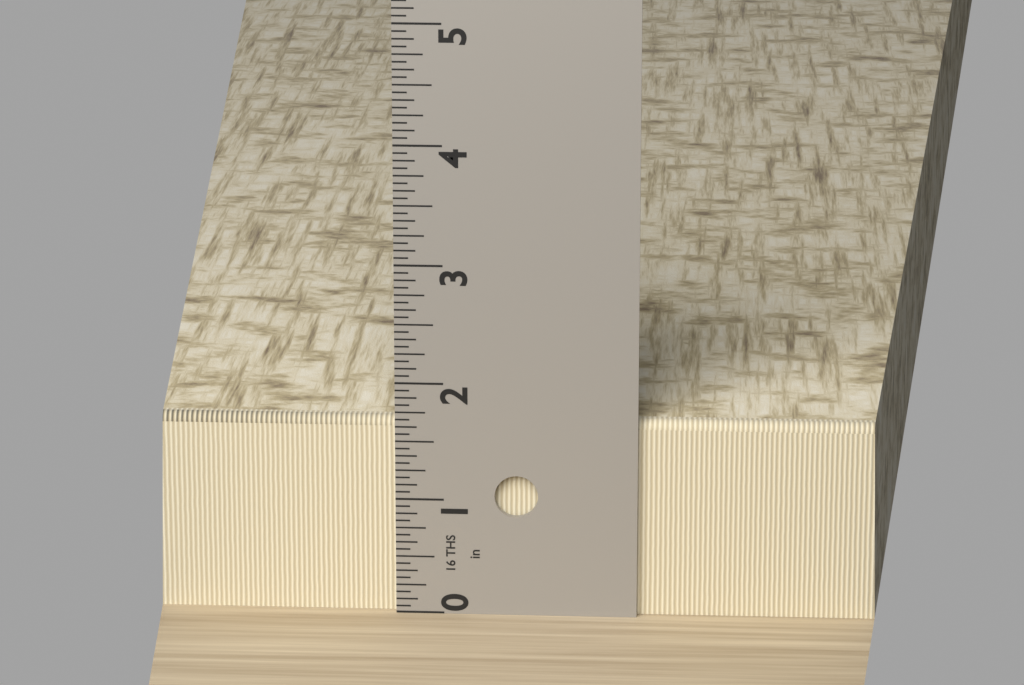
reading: 1.6875 in
